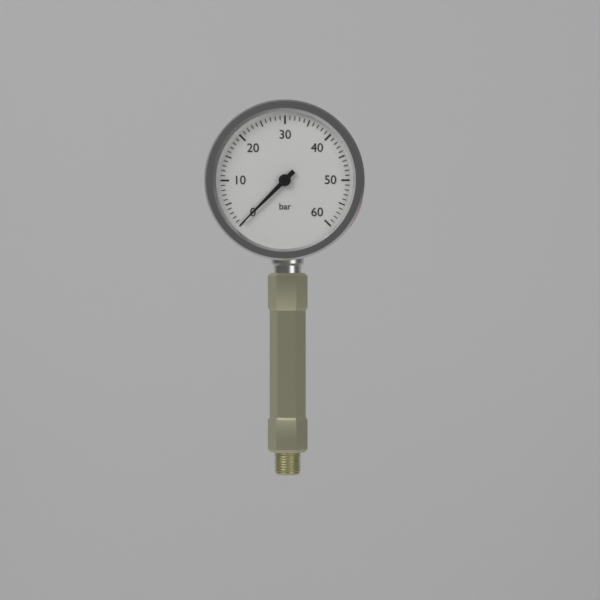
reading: 0 bar
